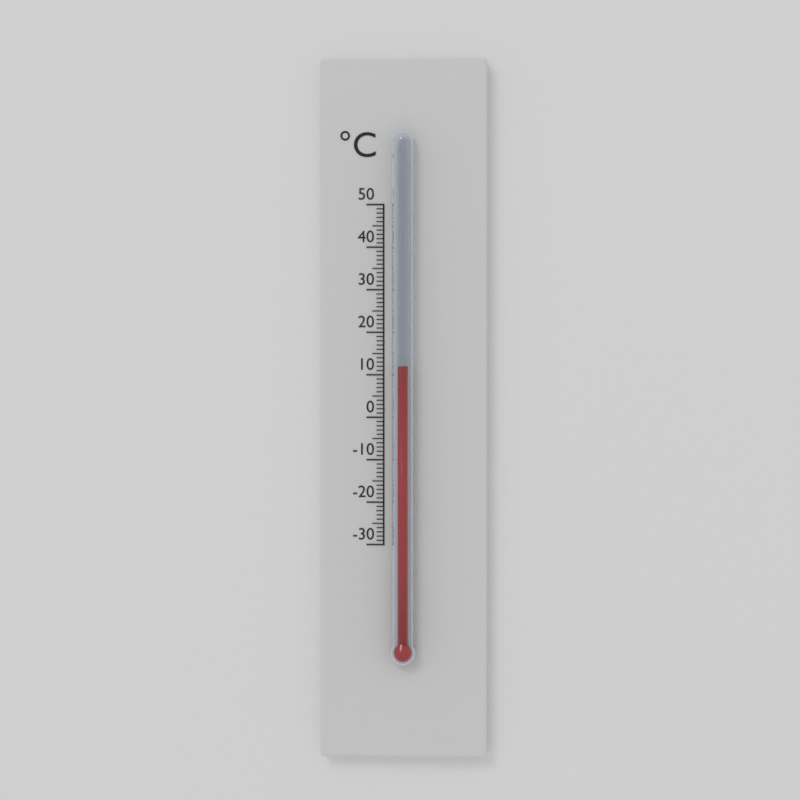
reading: 12 °C
